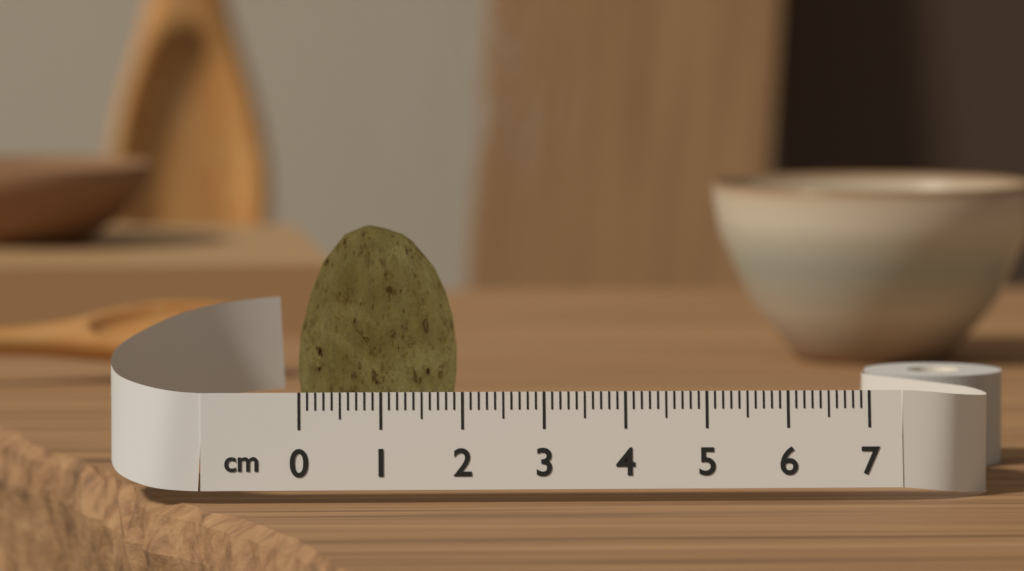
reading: 2.0 cm
